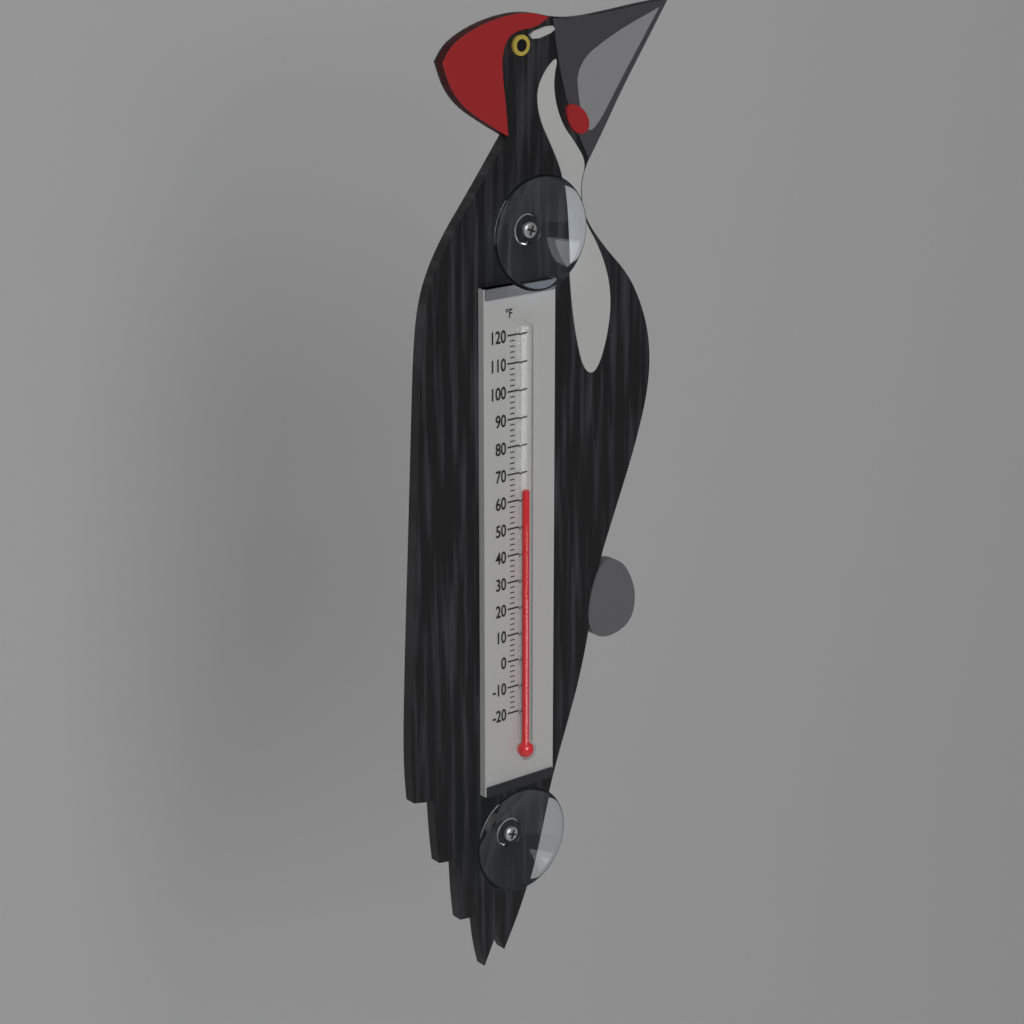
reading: 64 °F
